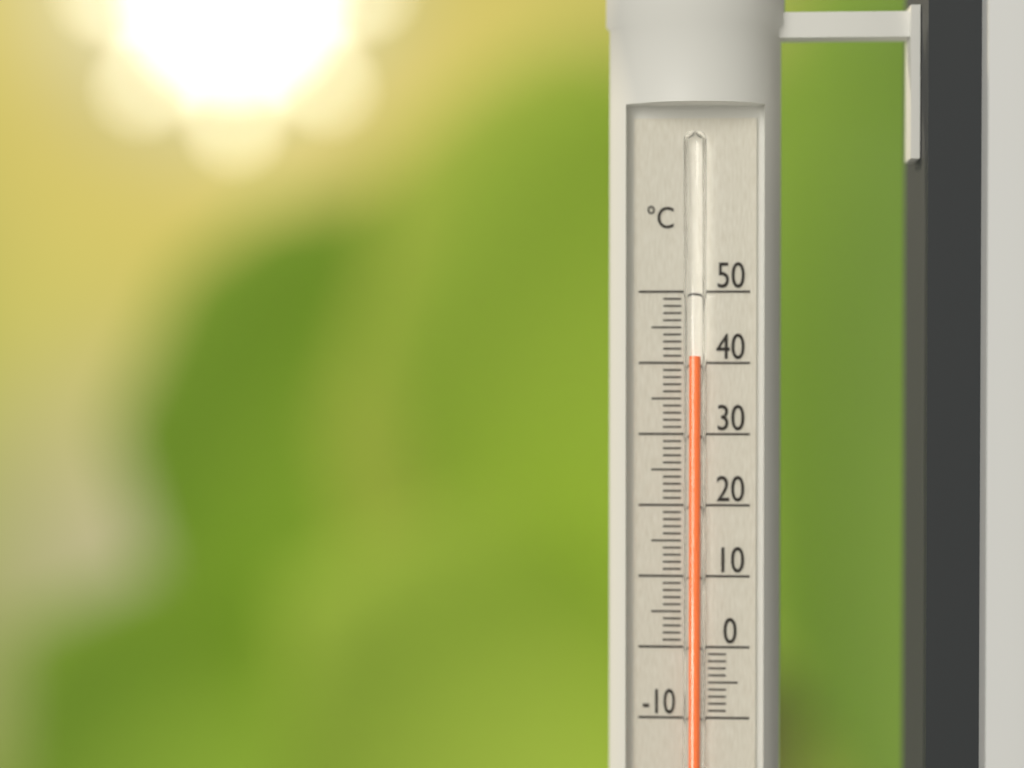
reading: 41 °C
